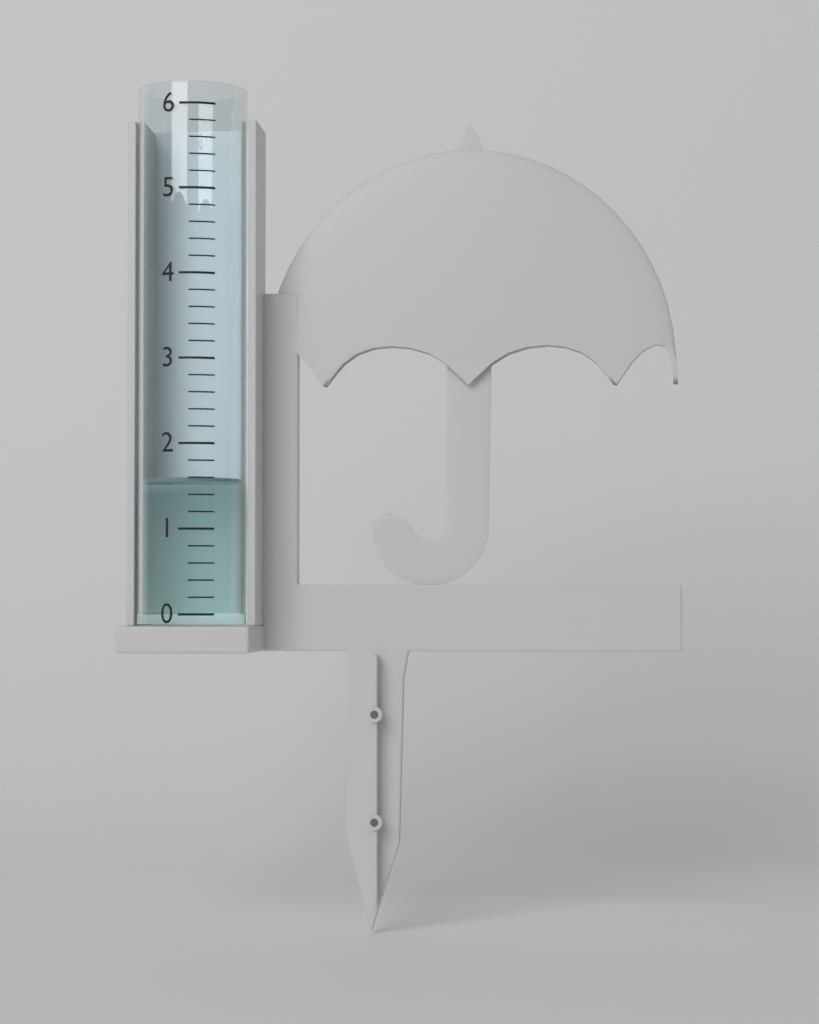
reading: 1.6 (no unit)
